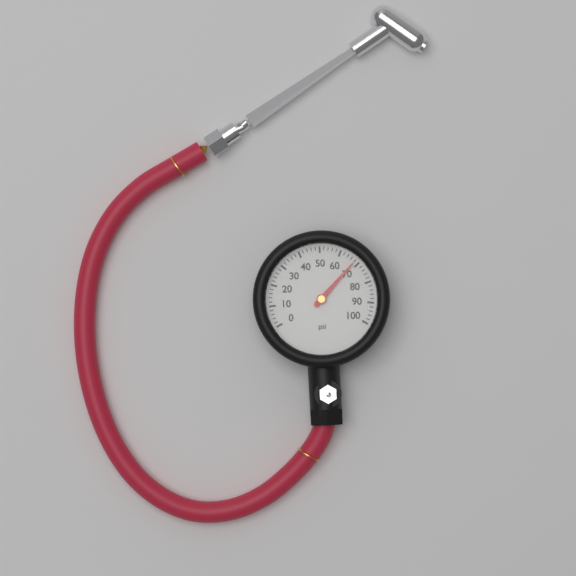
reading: 68 psi
